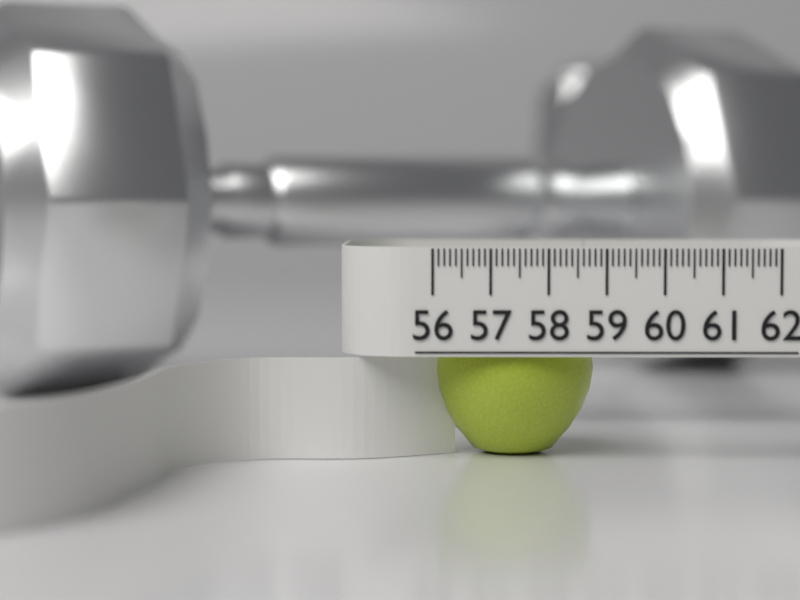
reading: 58.9 (no unit)
